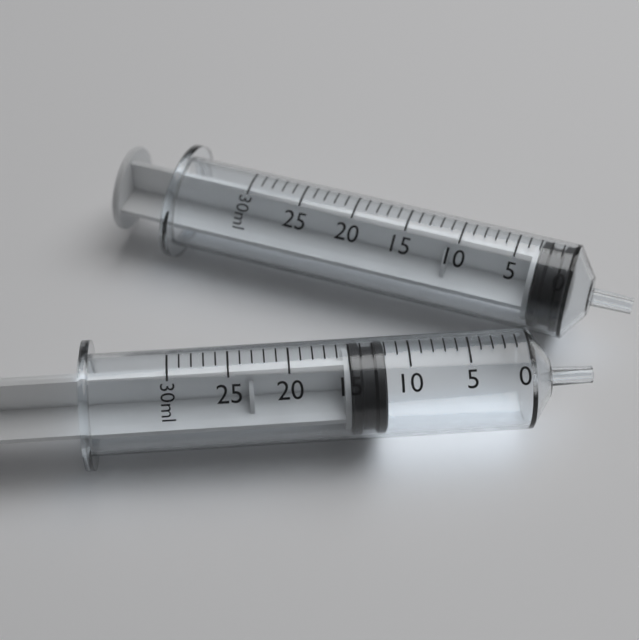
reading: 12 ml
